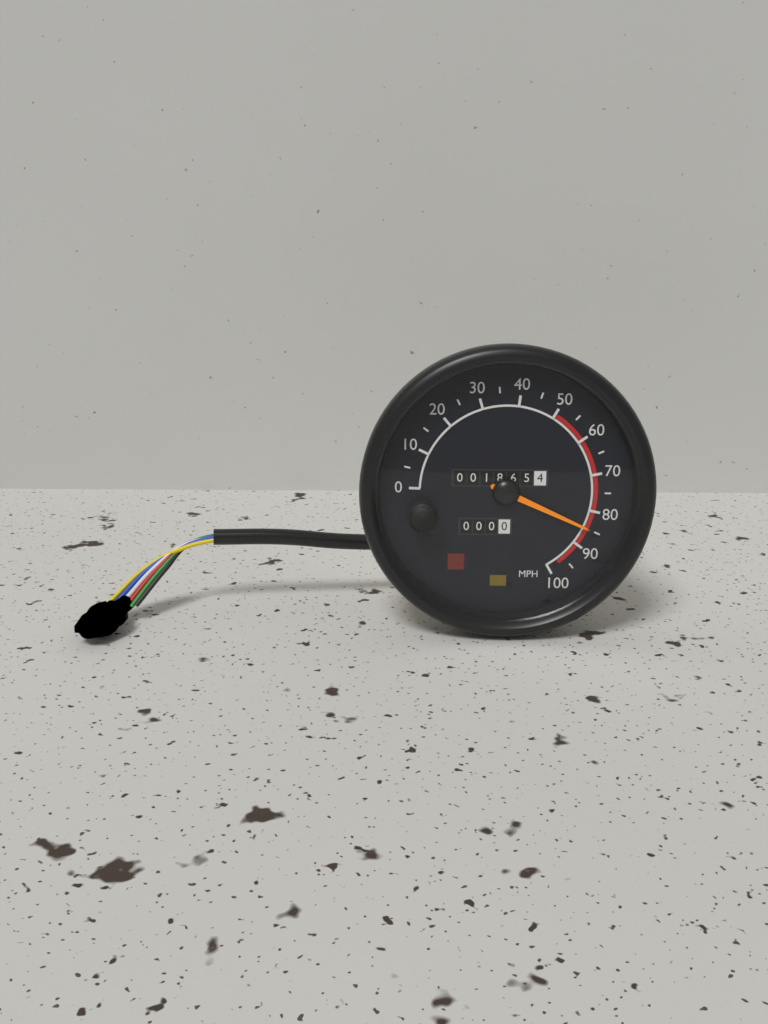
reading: 85 MPH
